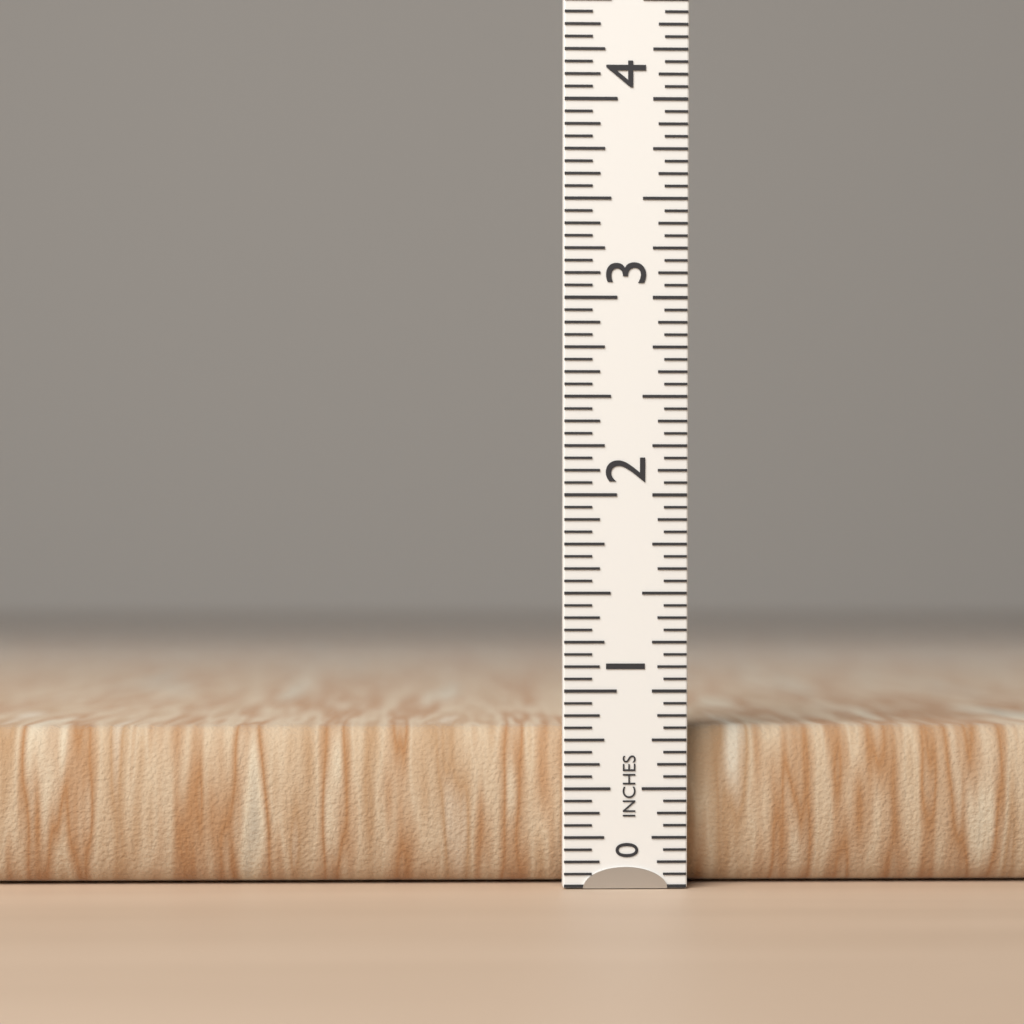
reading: 0.8125 in
